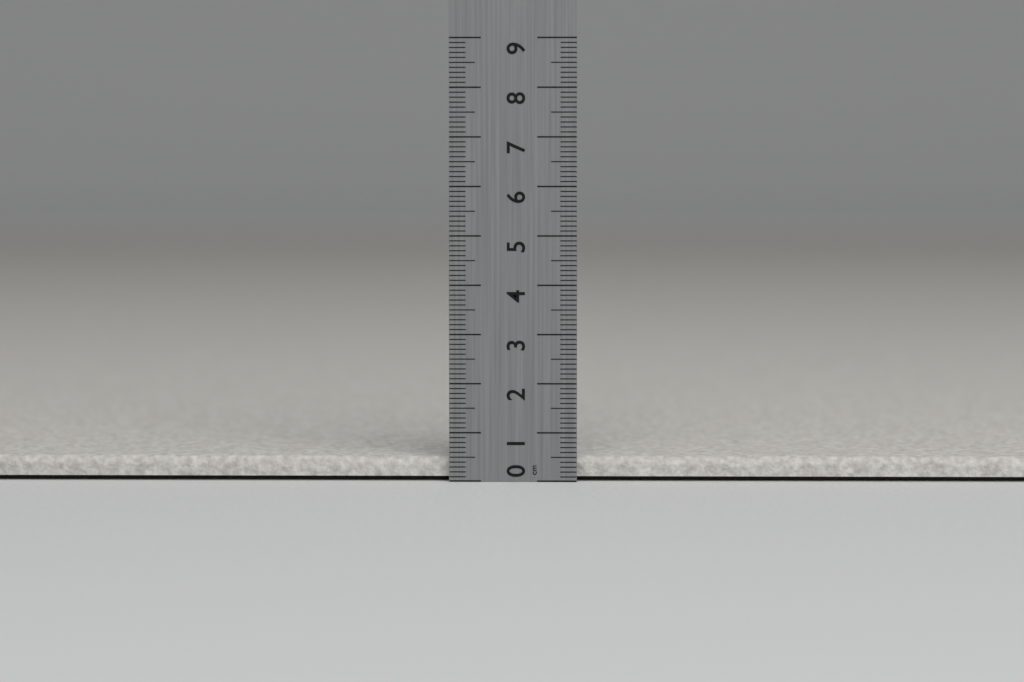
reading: 0.5 cm
